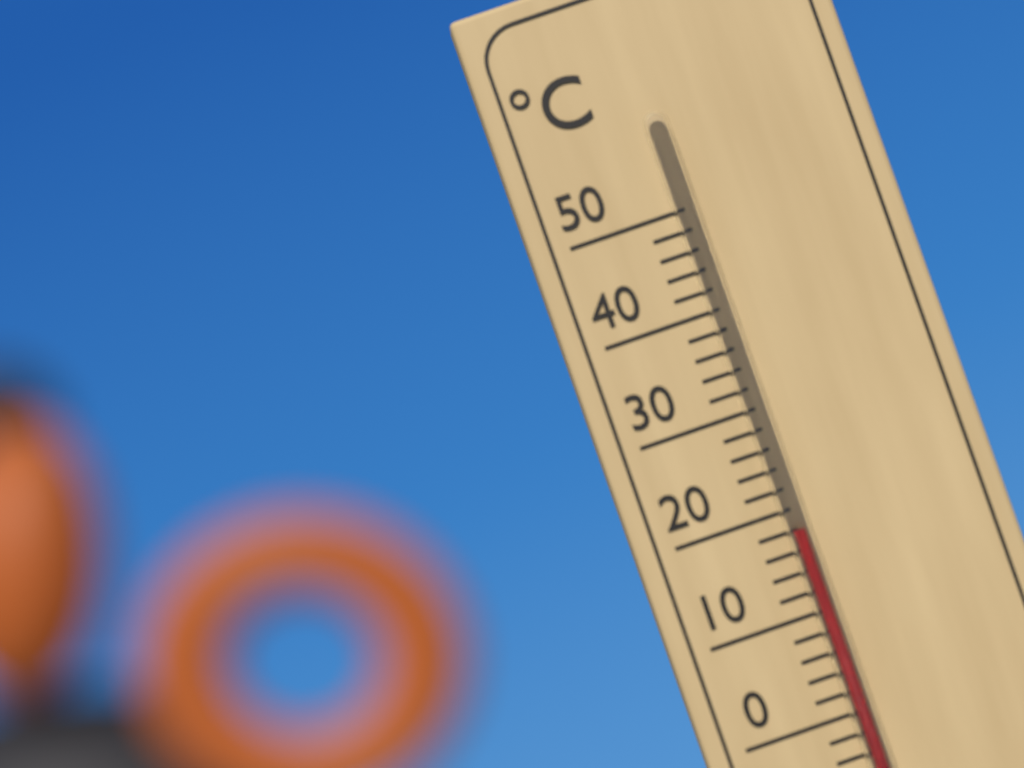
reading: 18 °C
